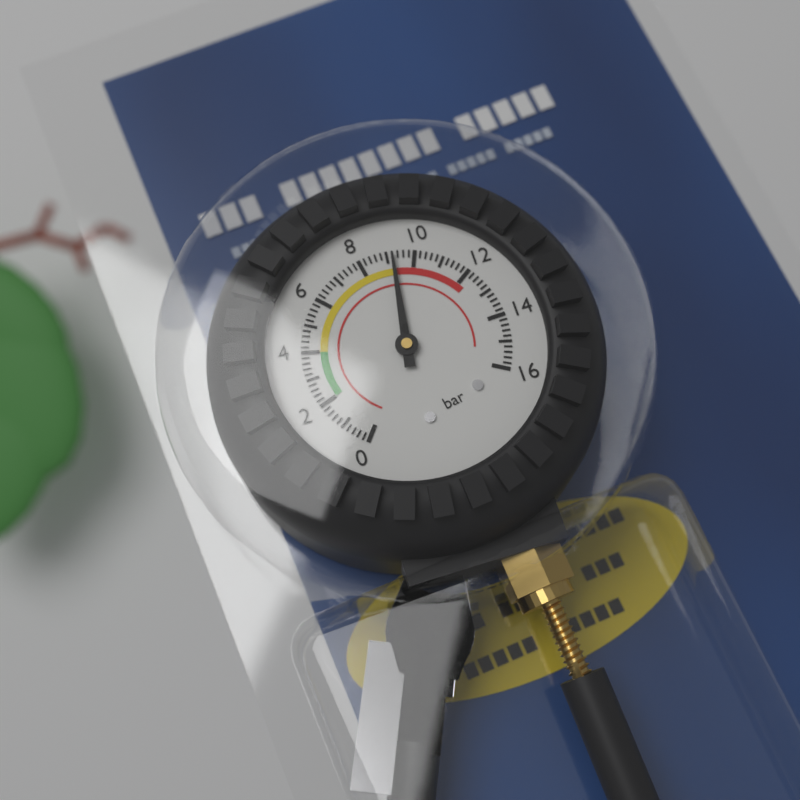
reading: 9.2 bar
